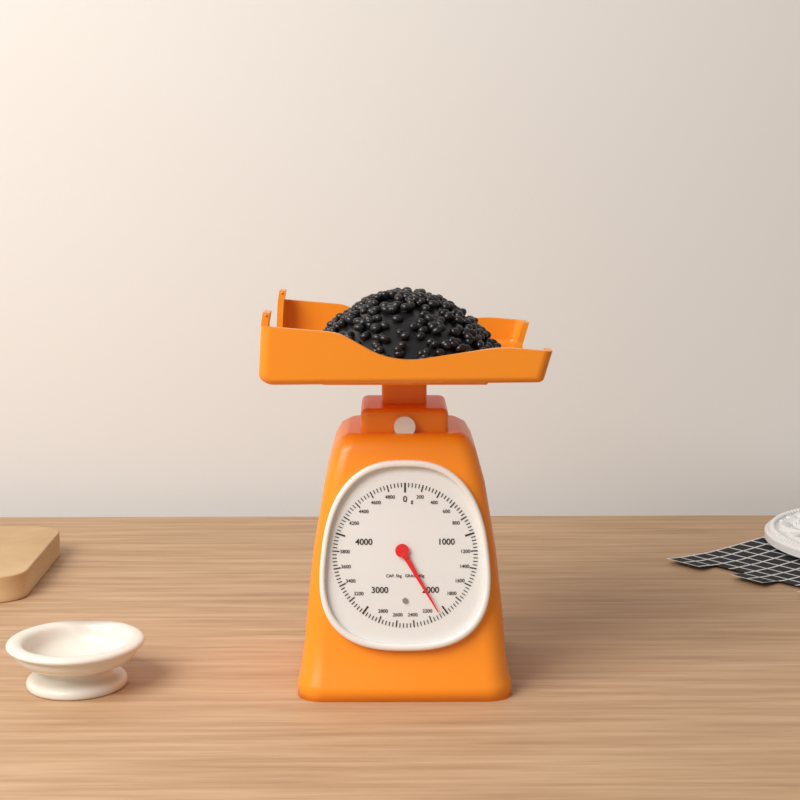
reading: 2080 g
